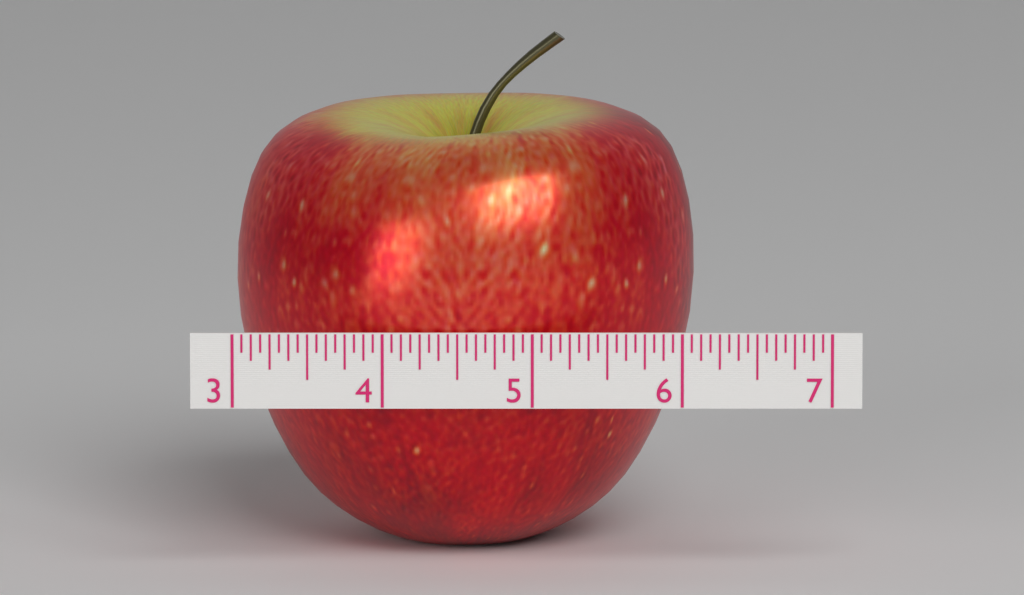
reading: 6.1000 (no unit)
